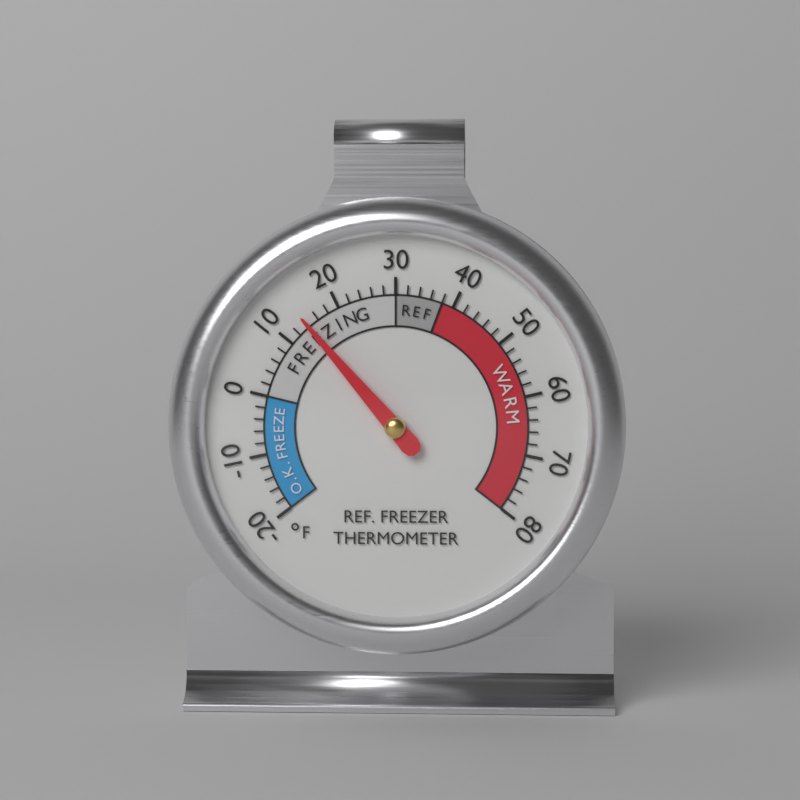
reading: 14 °F
